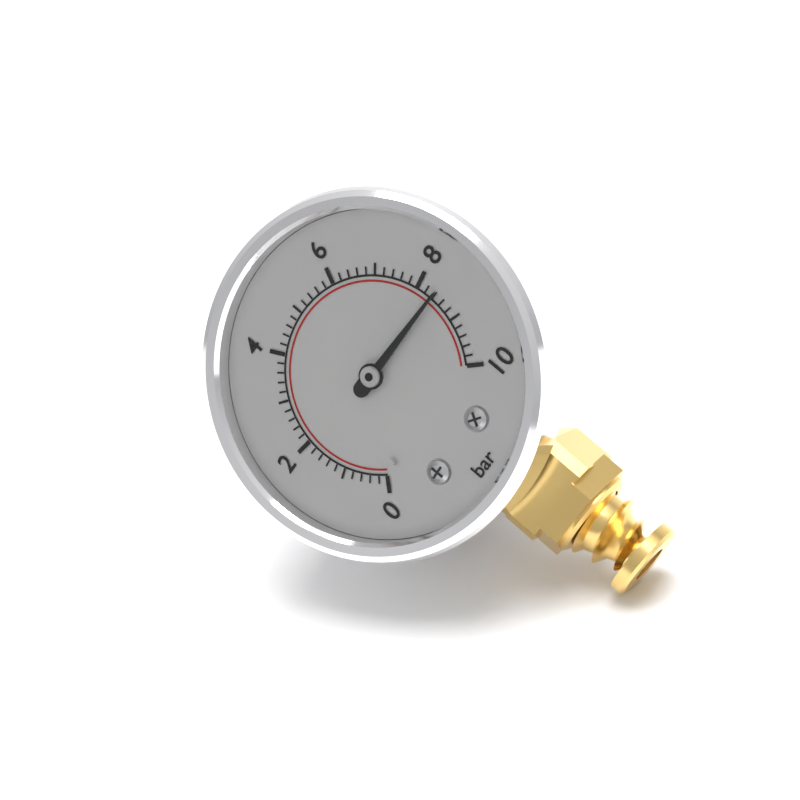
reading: 8.4 bar
